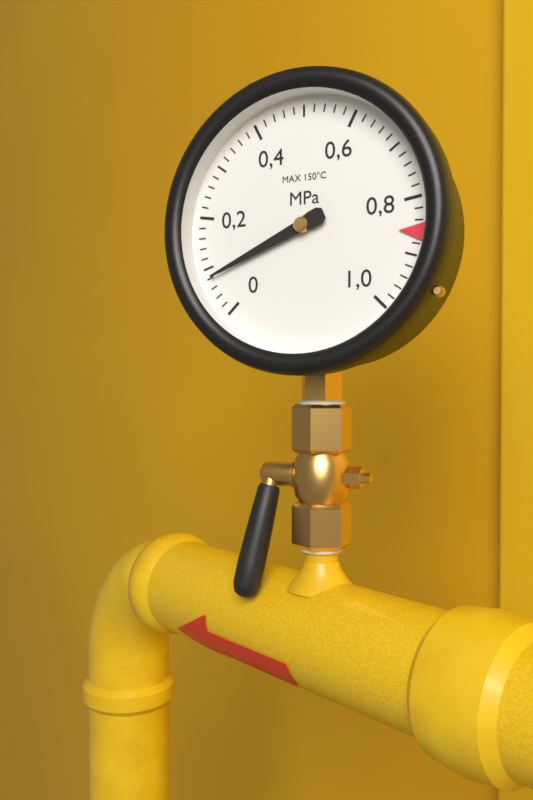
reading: 0.08 MPa
